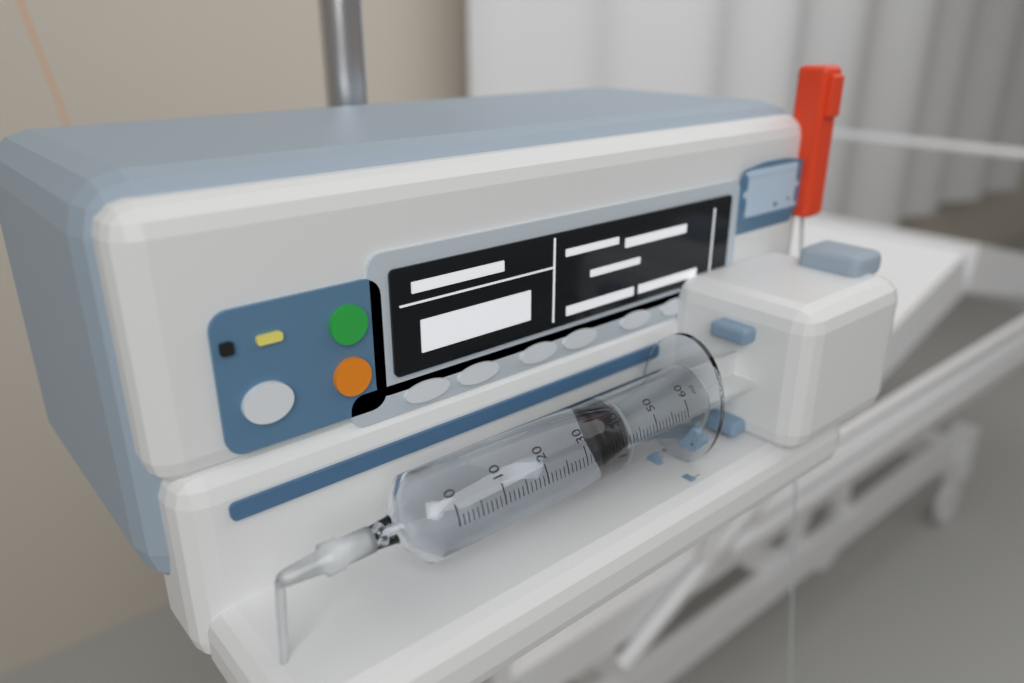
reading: 35 ml
